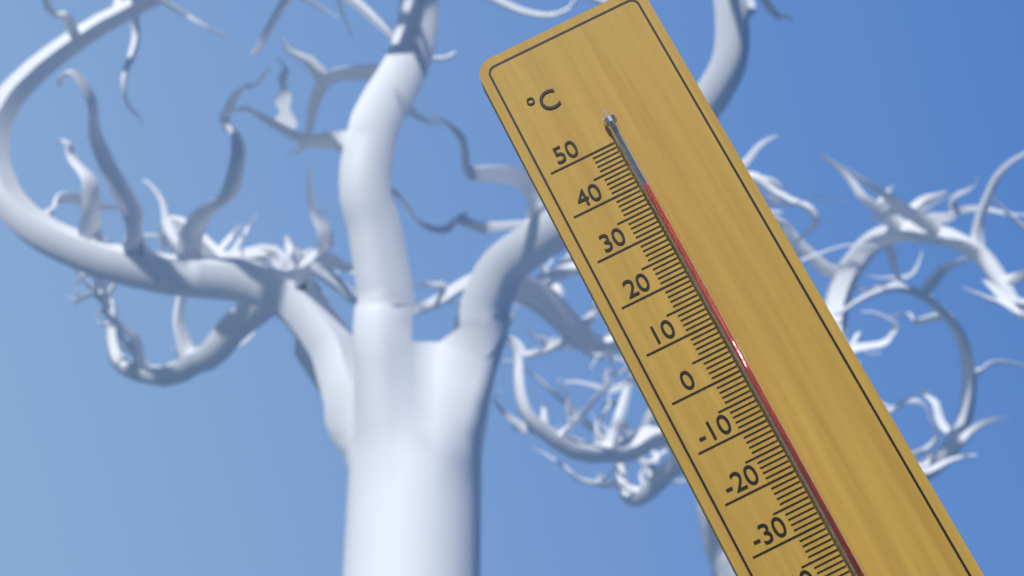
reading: 39 °C
